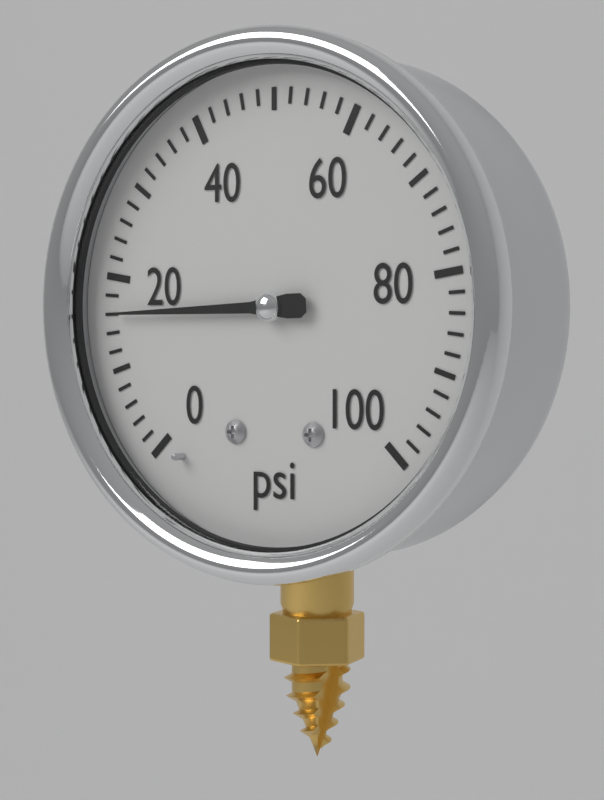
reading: 16 psi
